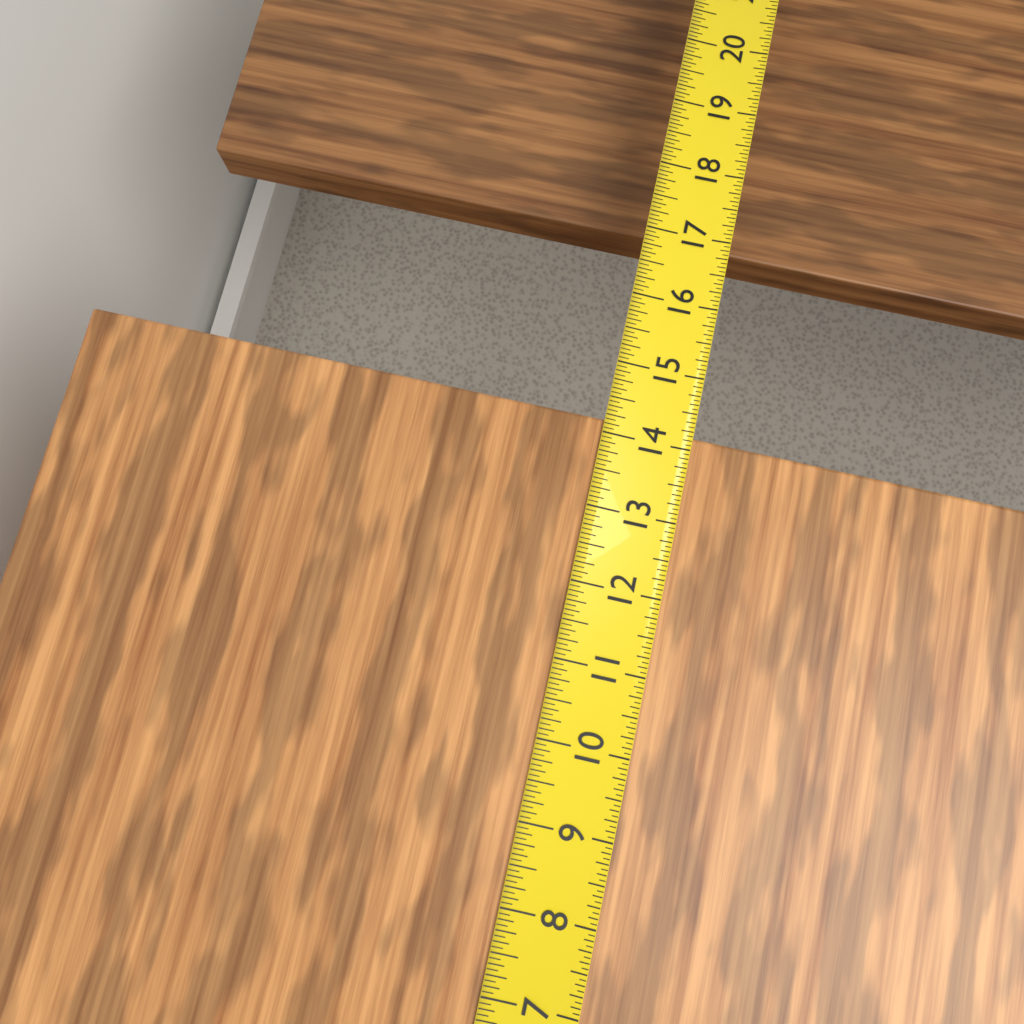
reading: 14.1875 in
